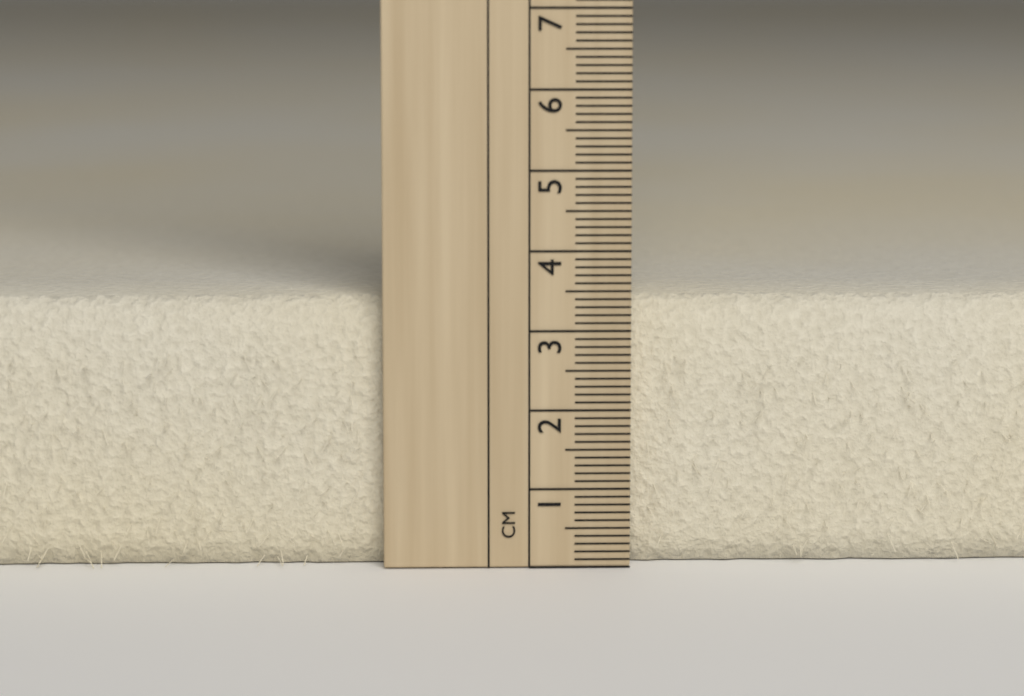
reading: 3.4 cm
